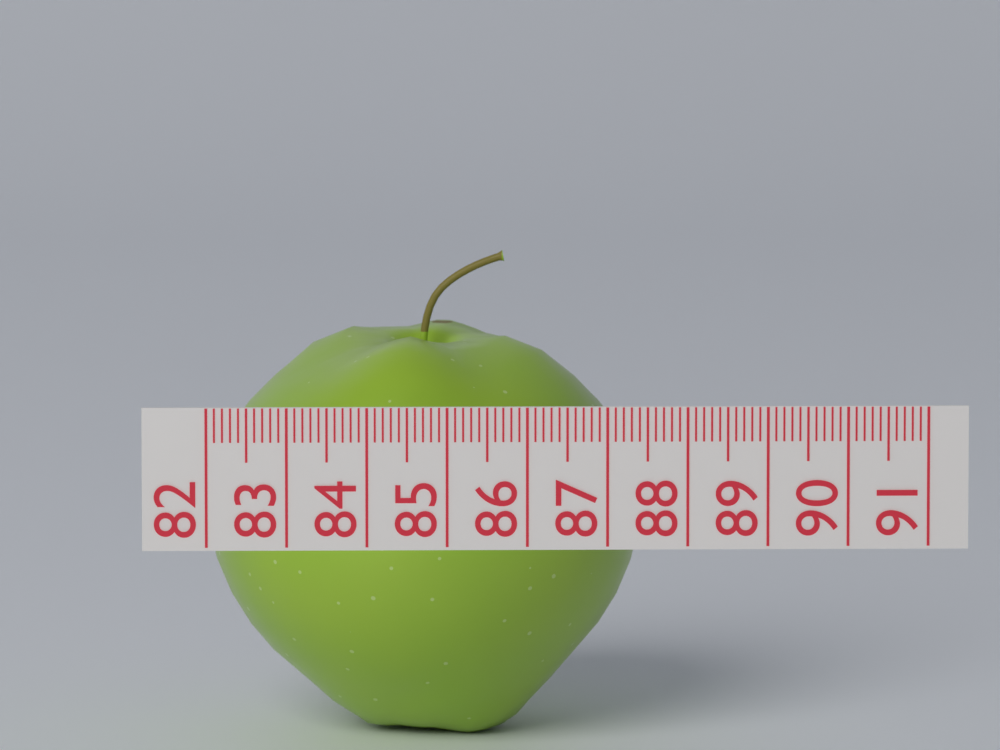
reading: 87.5 (no unit)
